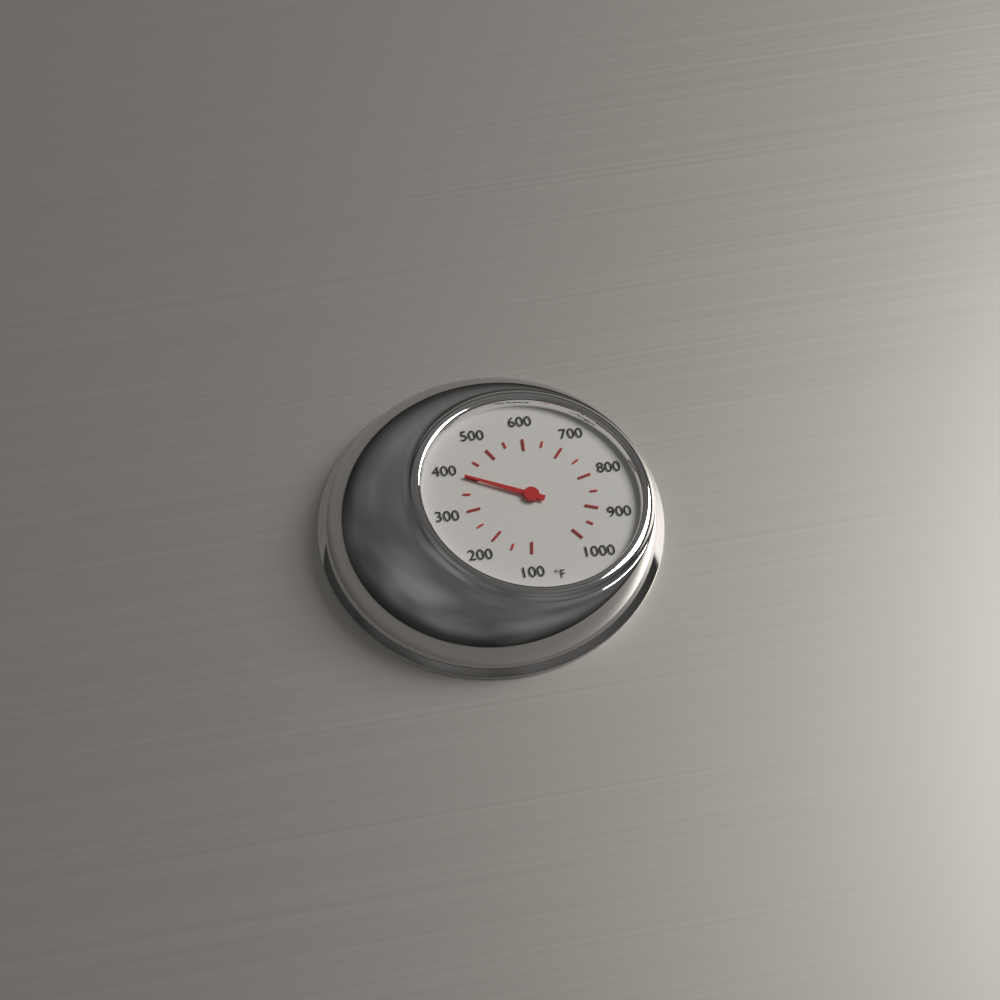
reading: 400 °F
